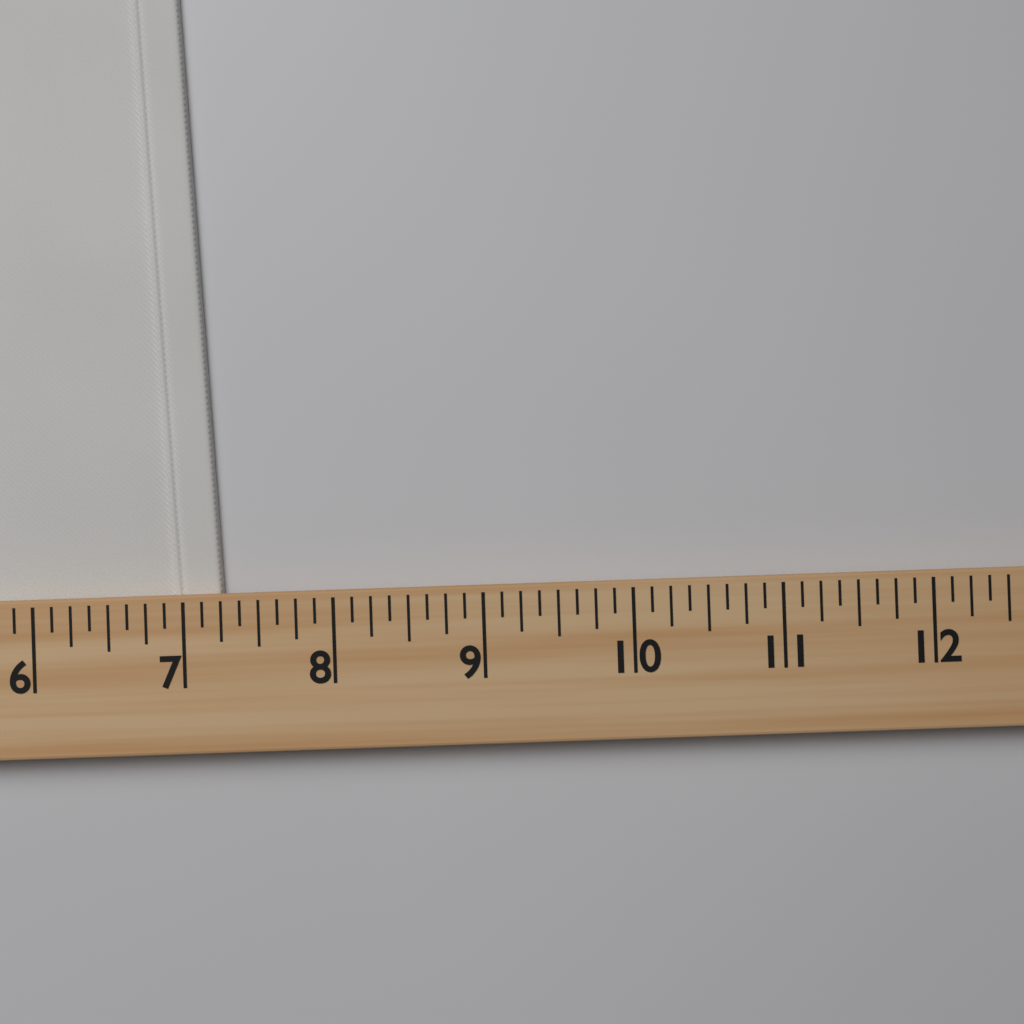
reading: 7.250 (no unit)
